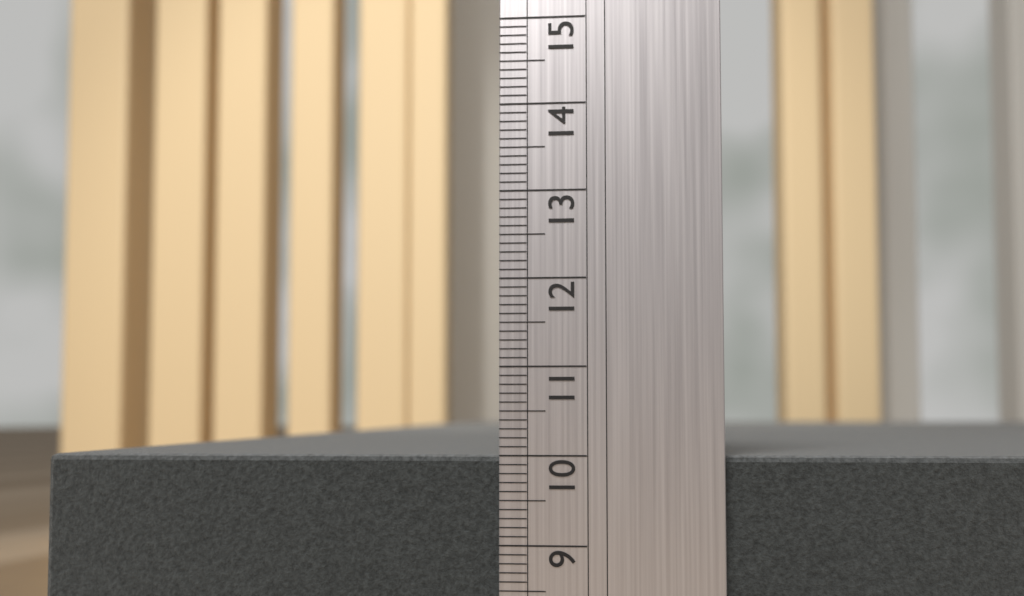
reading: 10.0 (no unit)
